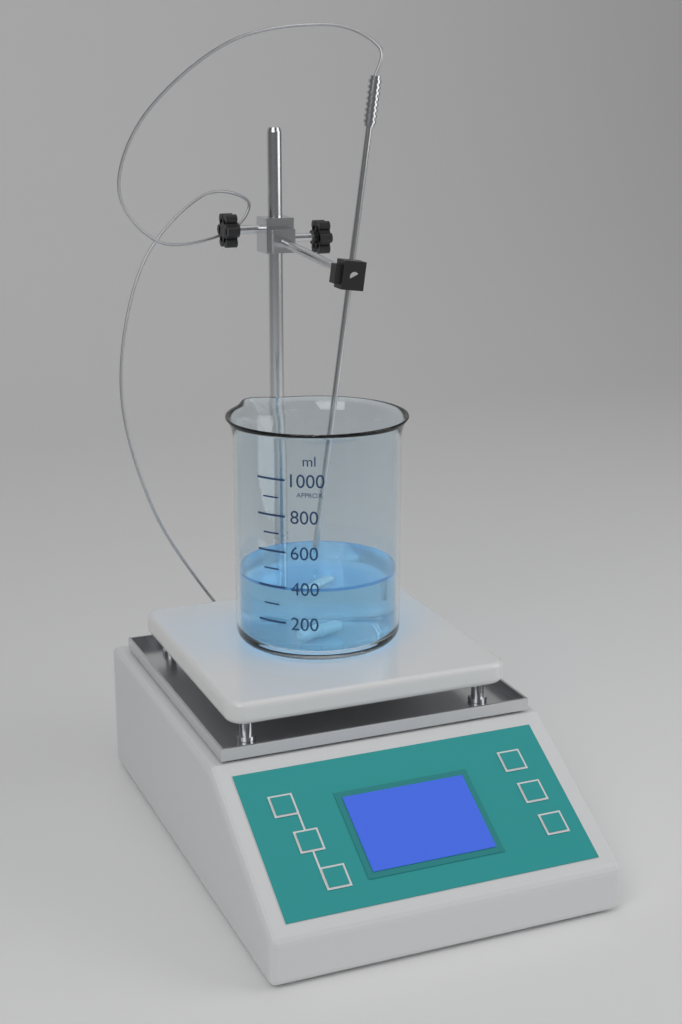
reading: 400 ml
